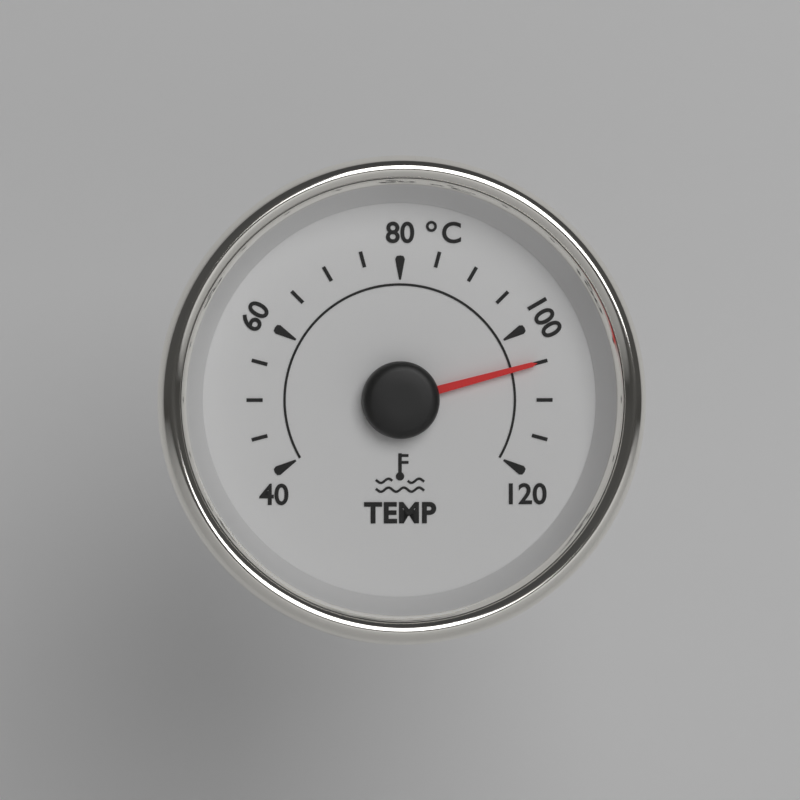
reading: 105 °C
